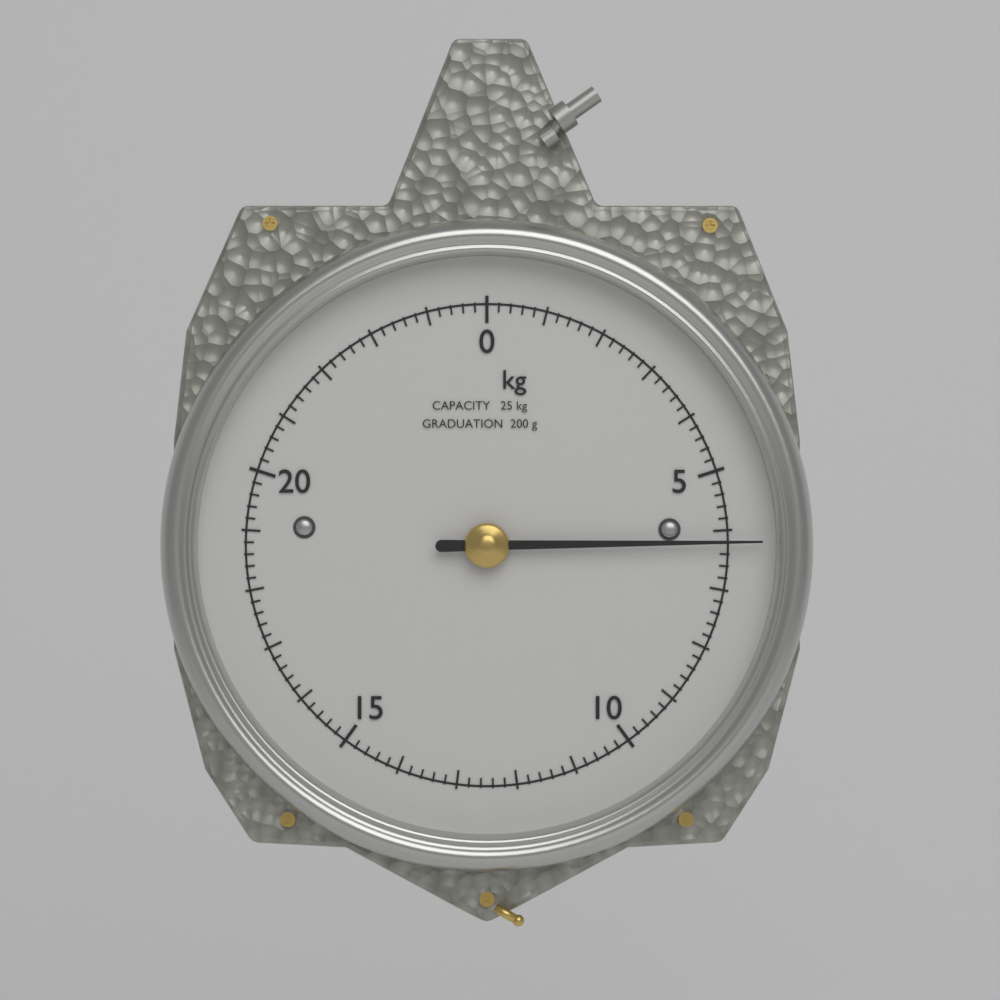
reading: 6.2 kg
